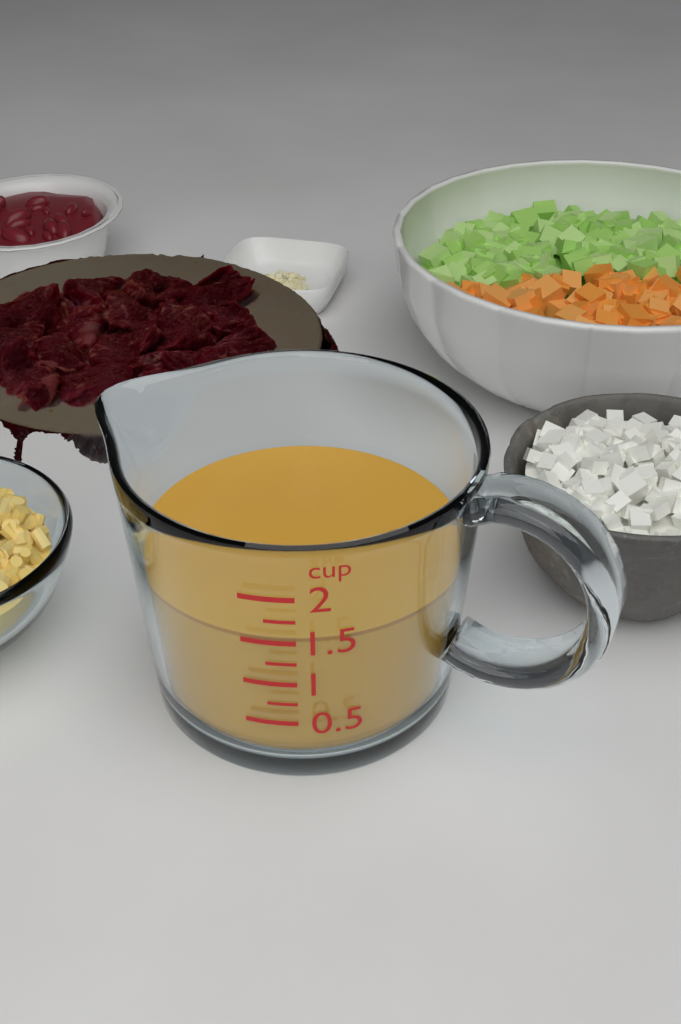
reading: 1.50 cup
